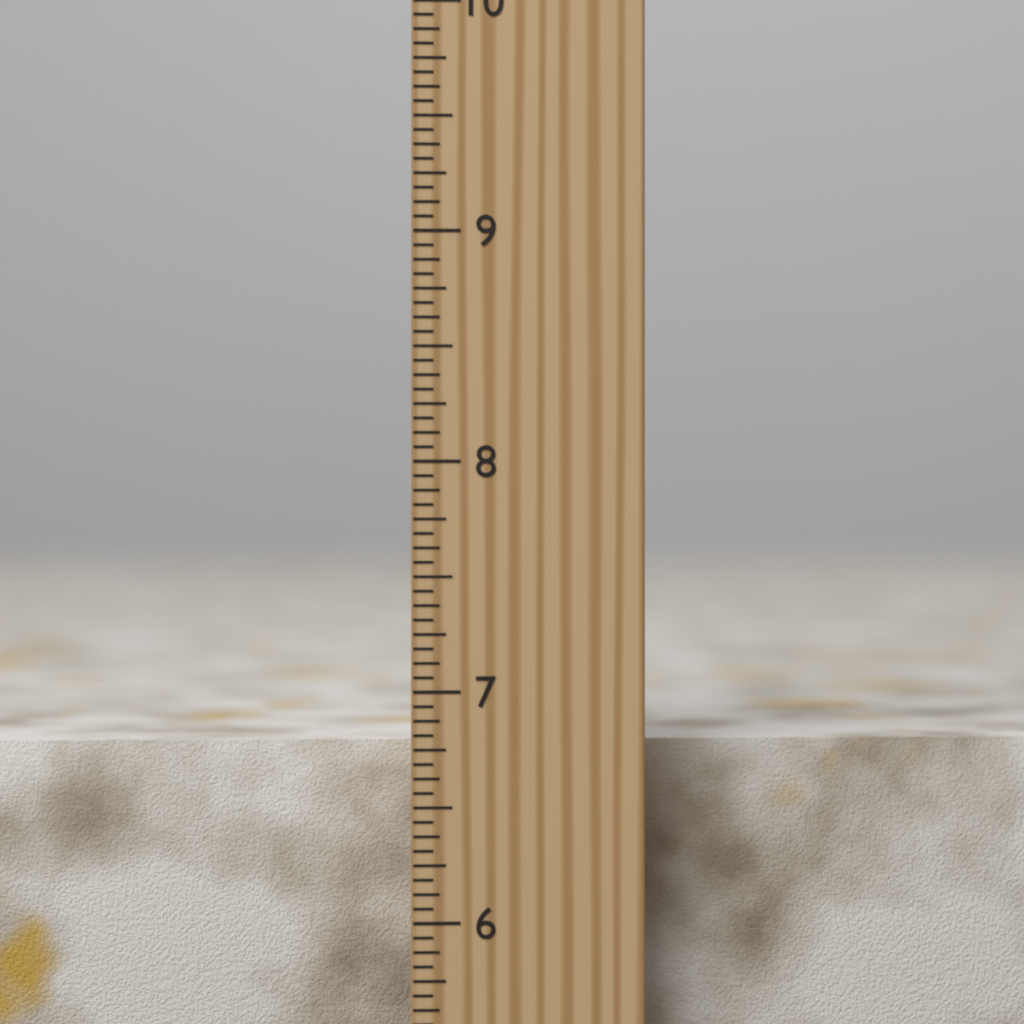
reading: 6.7500 inch
